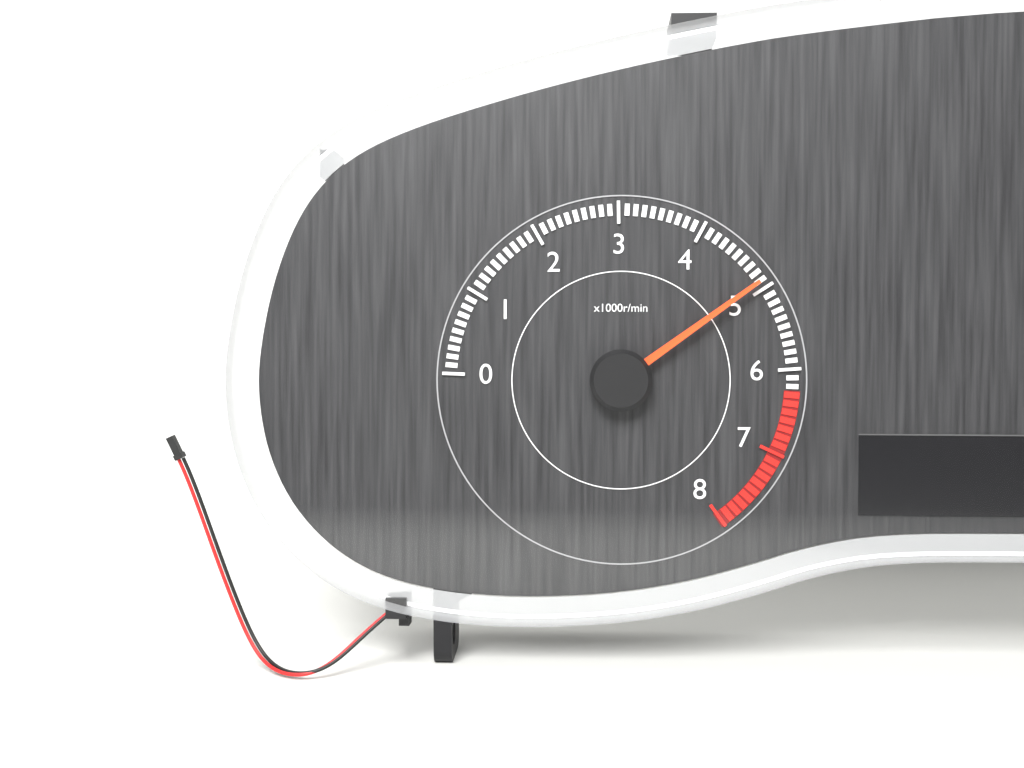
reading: 4900 r/min
